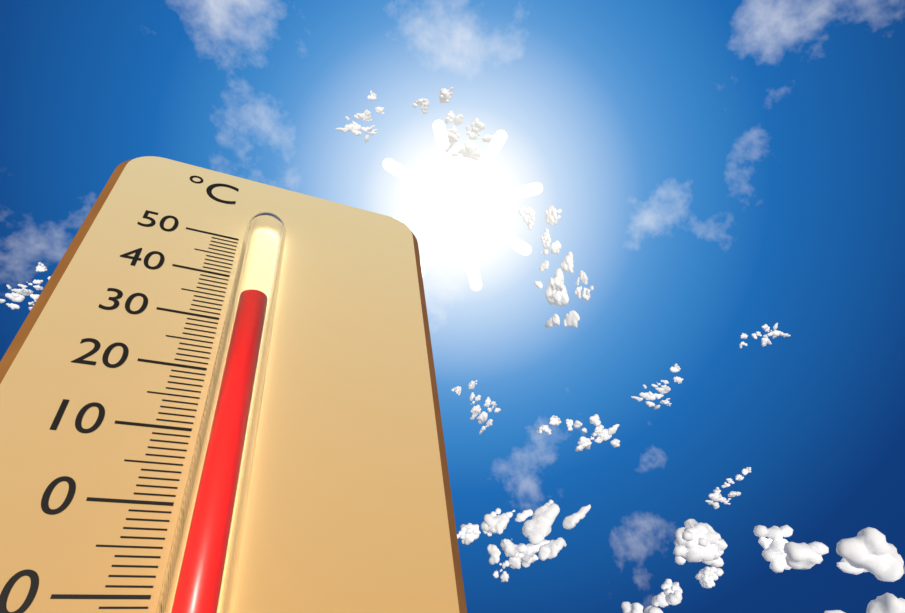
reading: 33 °C
